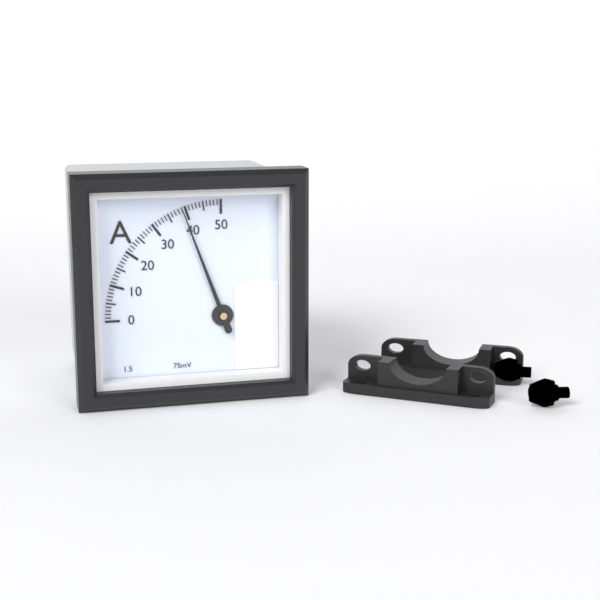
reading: 39 A
